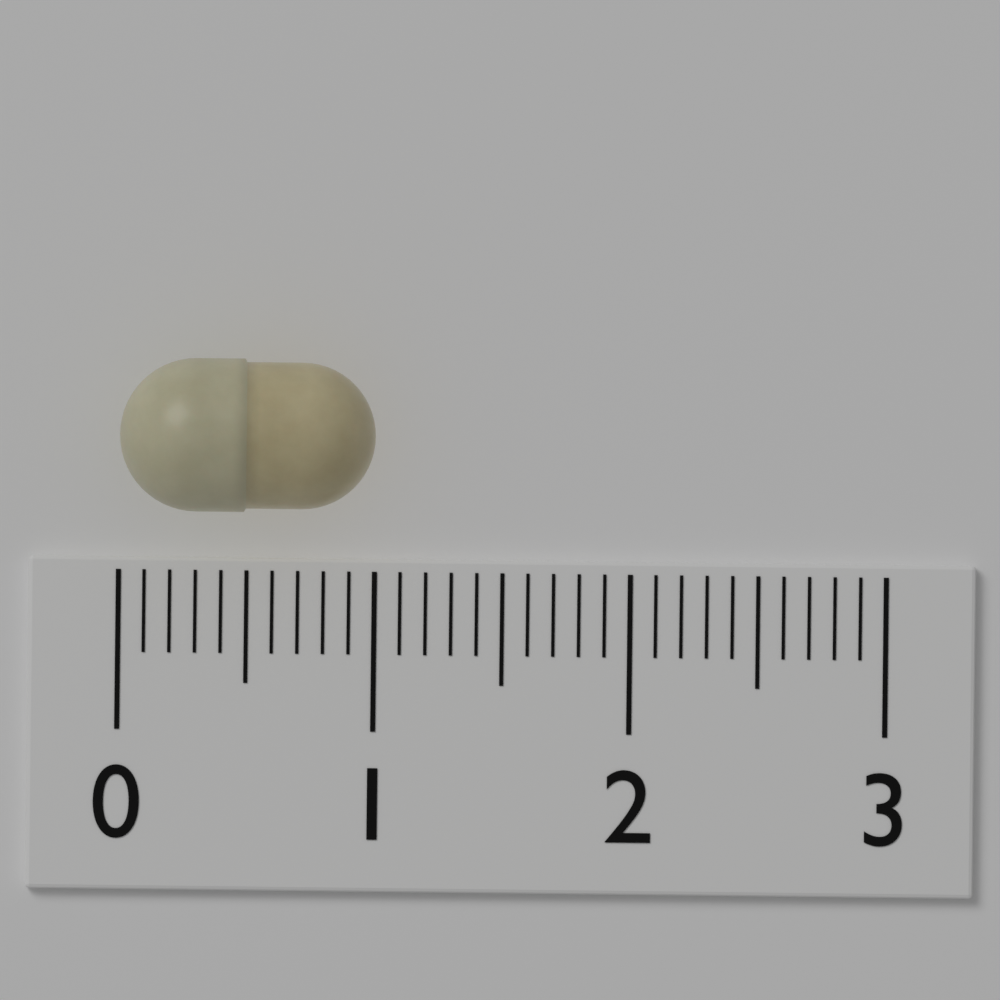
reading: 1.0 (no unit)
